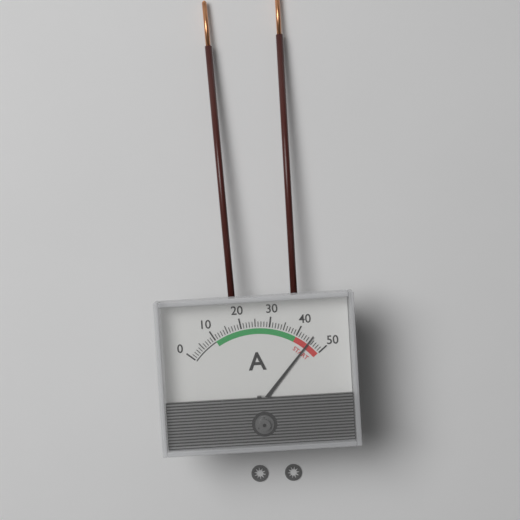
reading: 45 A
